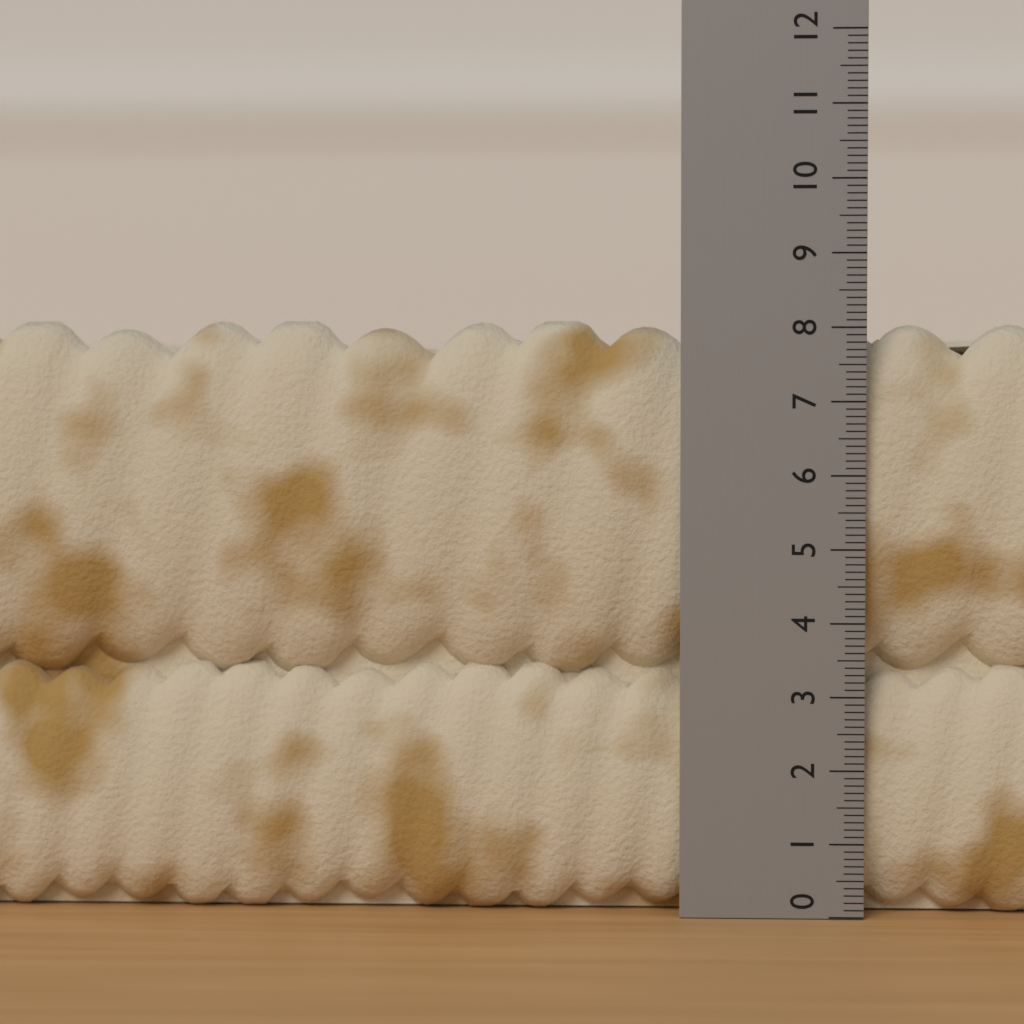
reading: 8.1 (no unit)
